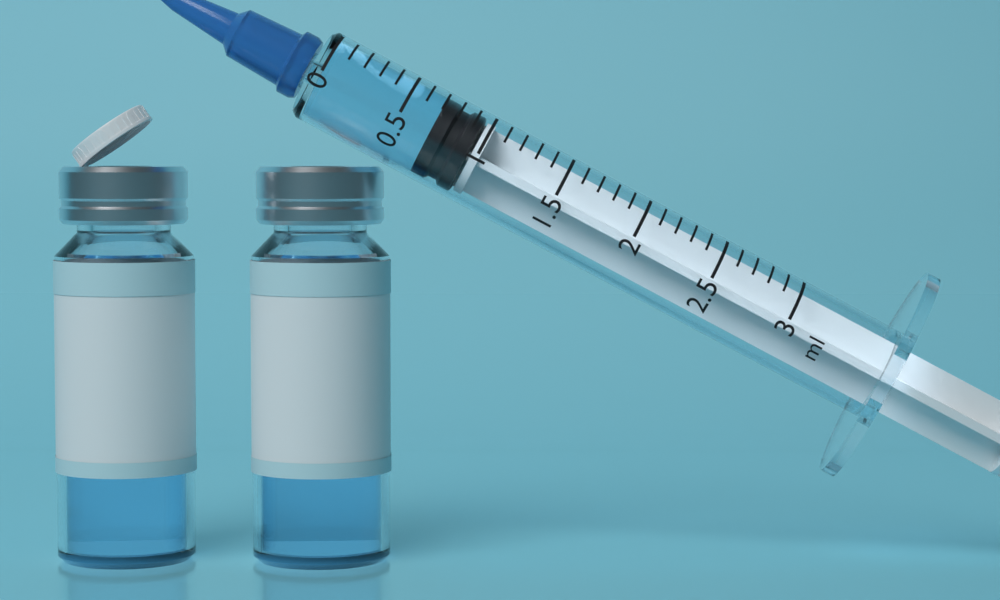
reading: 0.7 ml
